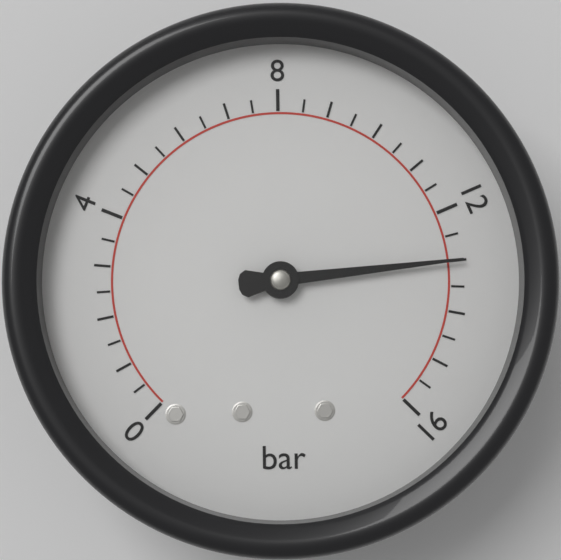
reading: 13.0 bar
